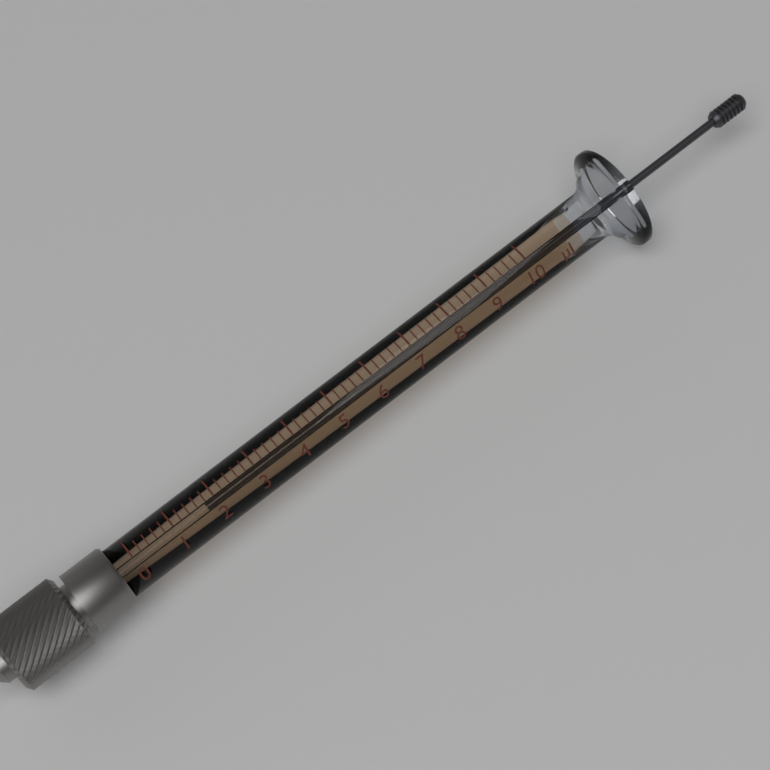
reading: 1.8 µl
